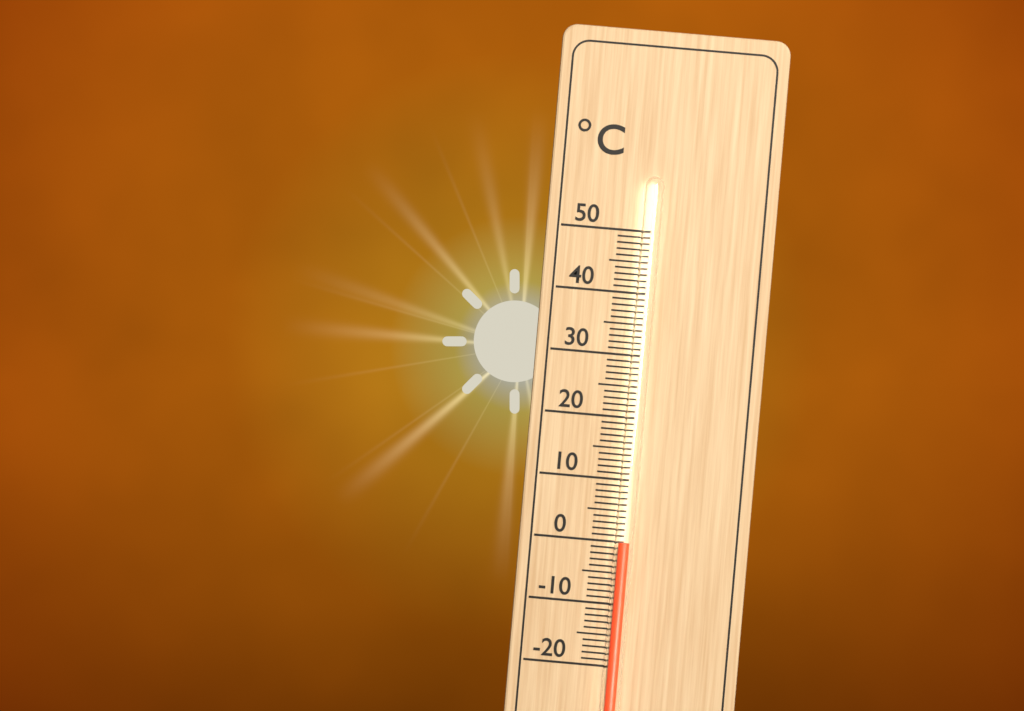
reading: 0 °C
